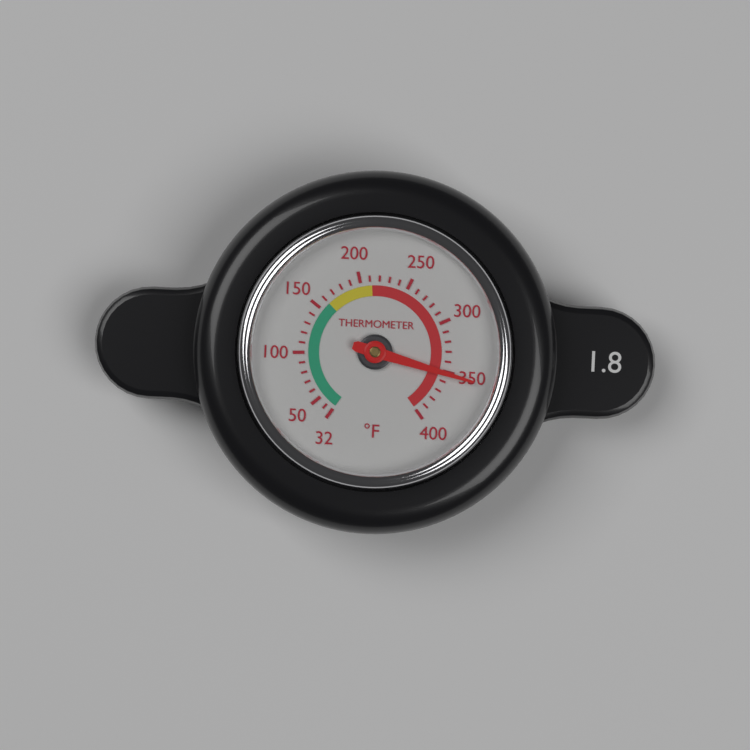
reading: 352 °F
